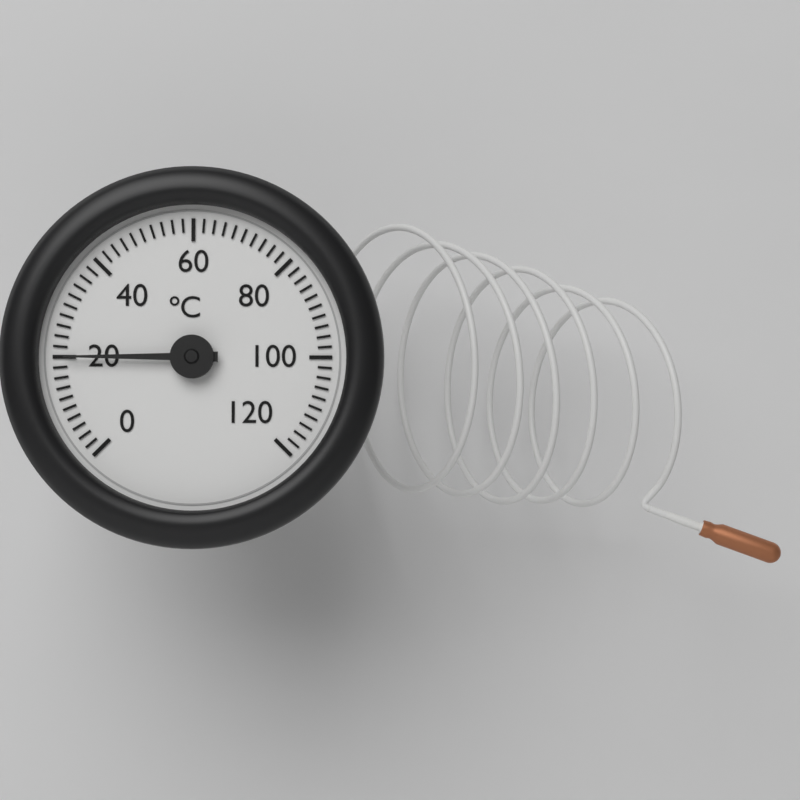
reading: 20 °C
